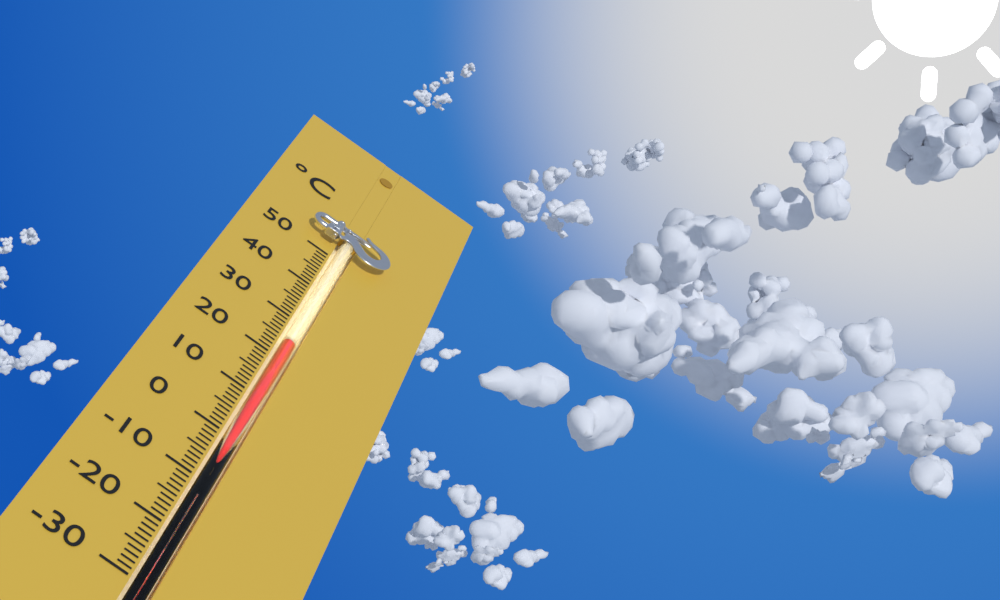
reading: 24 °C
